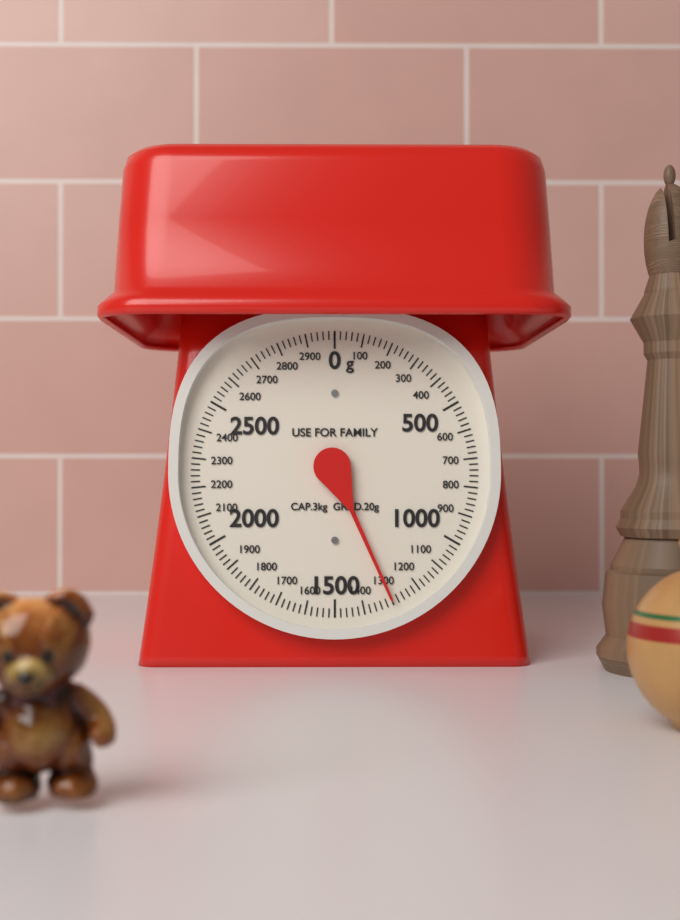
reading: 1300 g
